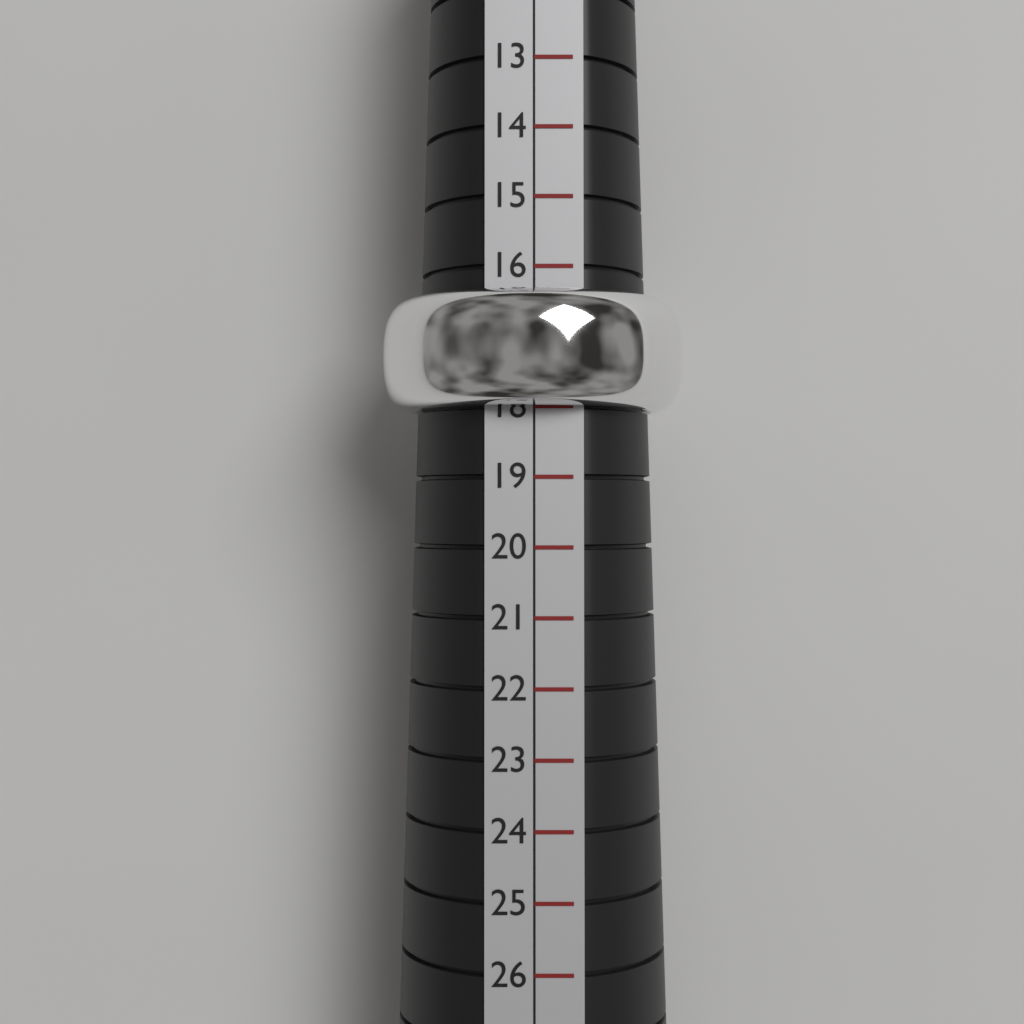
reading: 18 (no unit)
